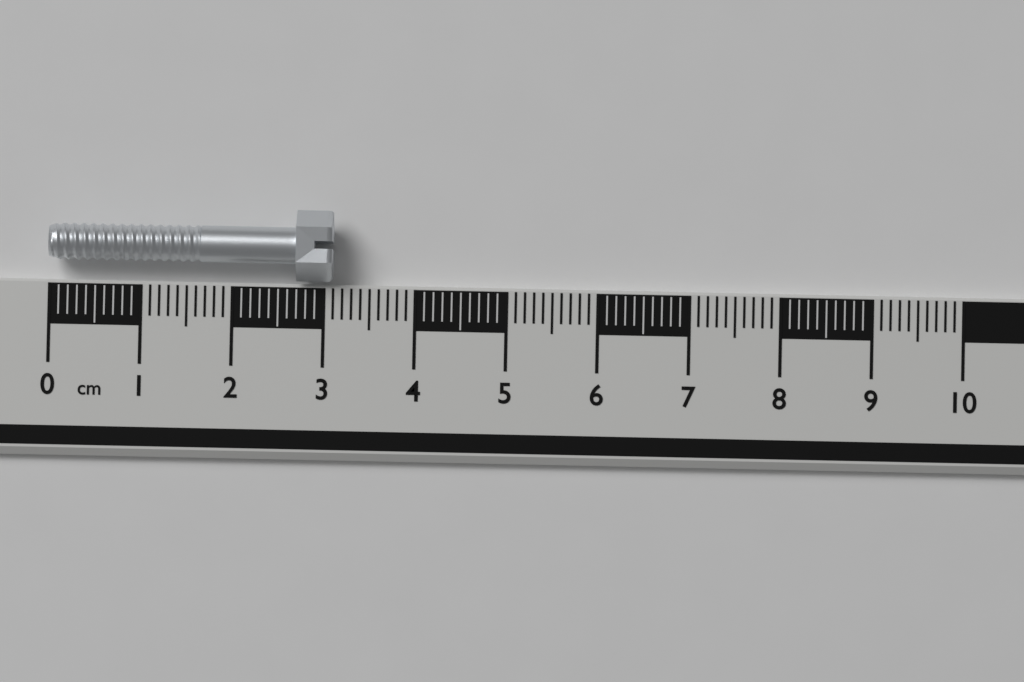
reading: 3.1 cm
